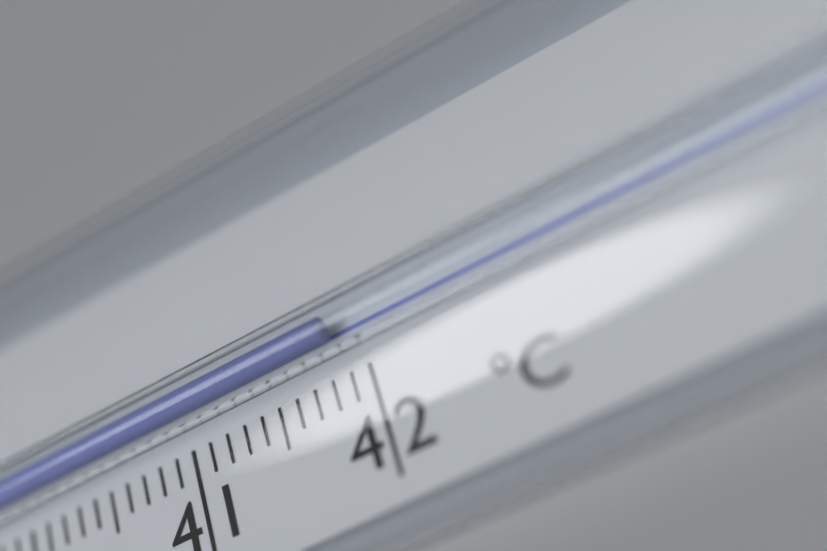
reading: 41.9 °C
